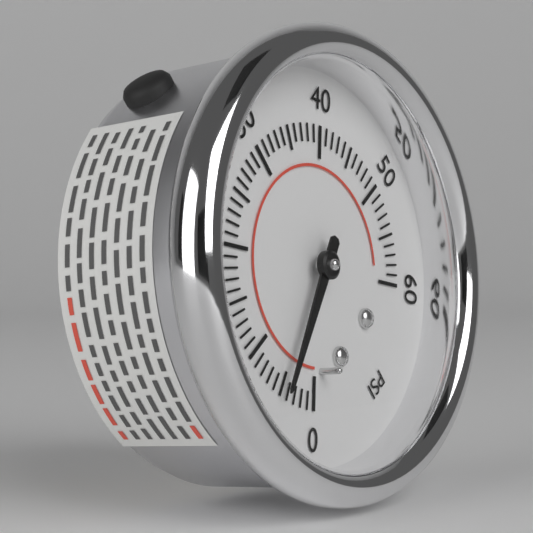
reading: 5 psi
